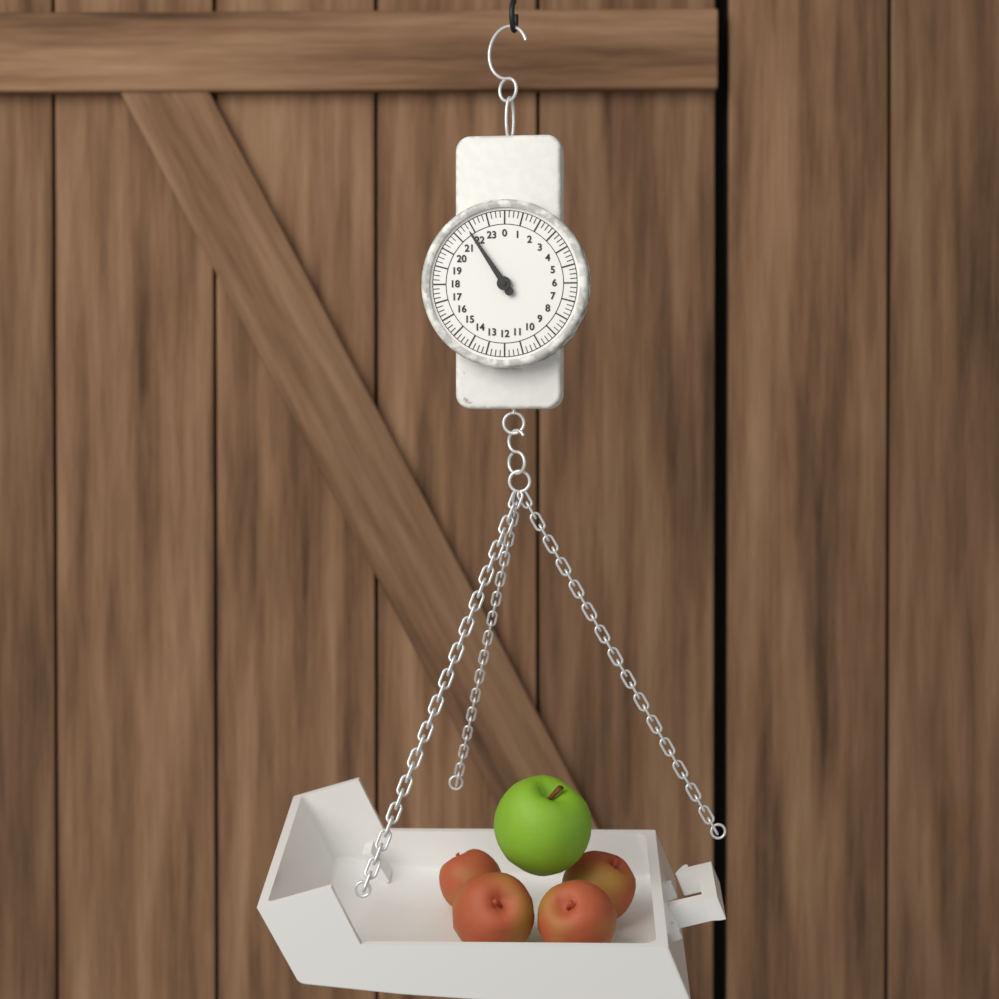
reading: 21.75 (no unit)
